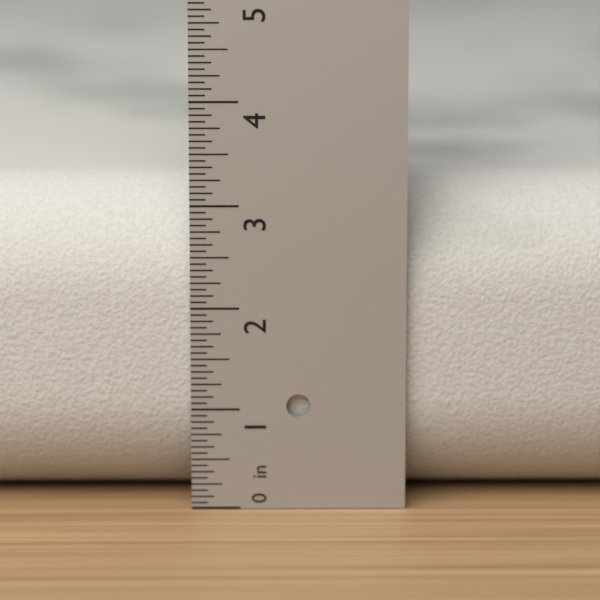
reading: 3.1875 in
